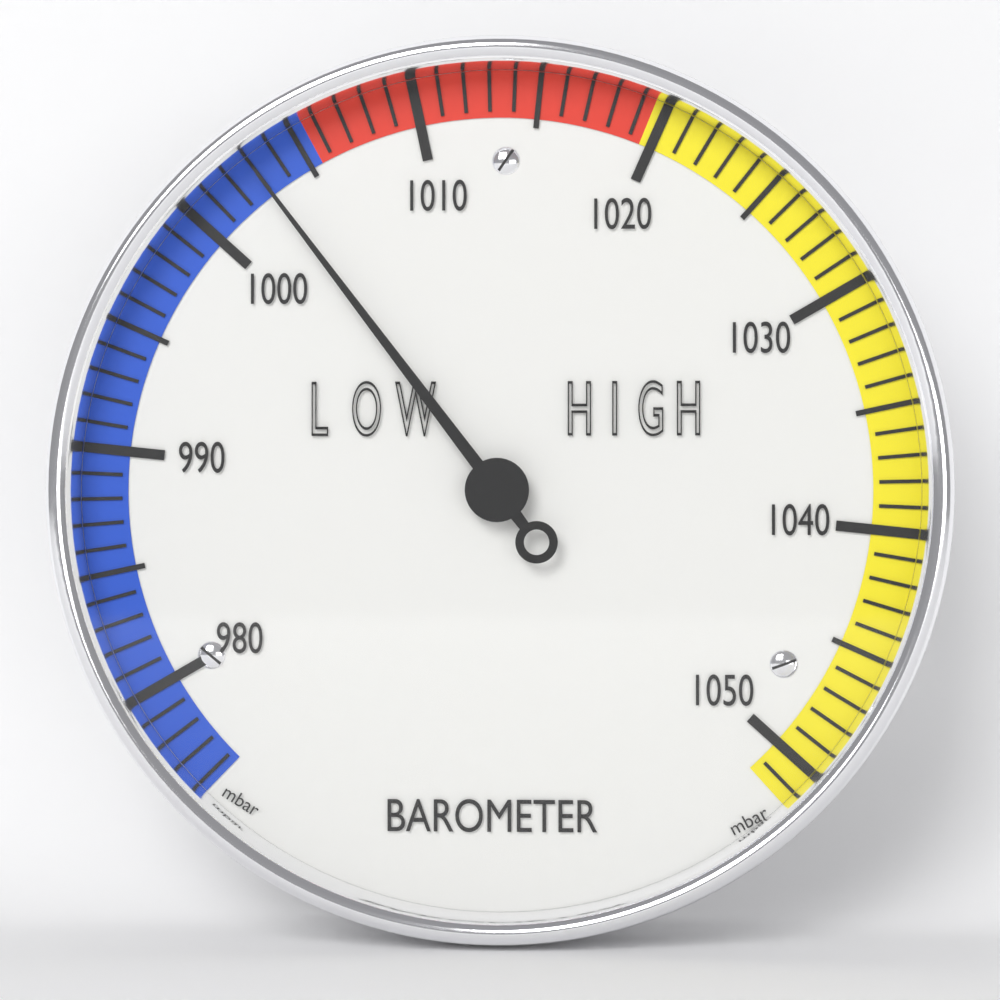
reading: 1003 mbar
